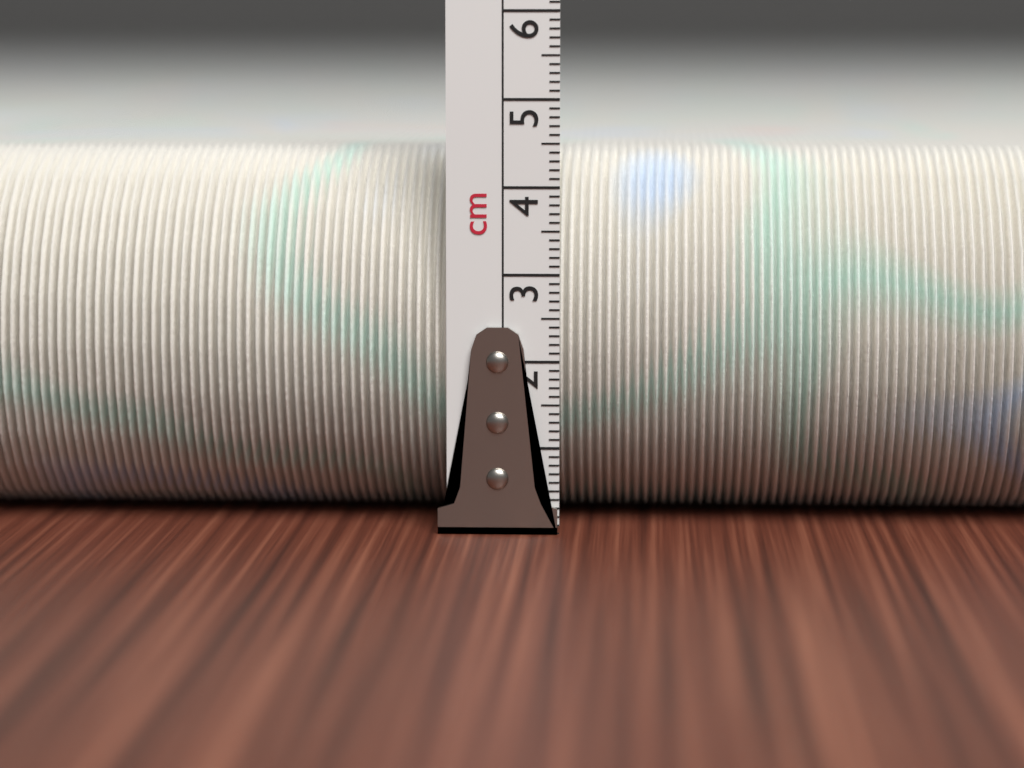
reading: 4.4 cm
